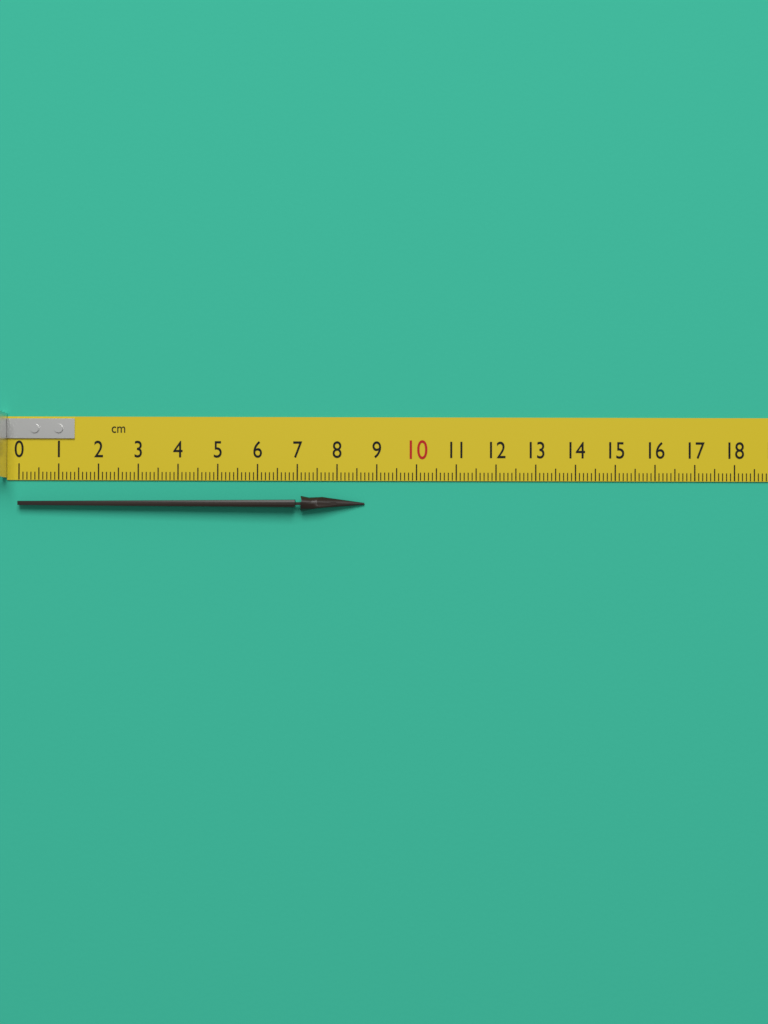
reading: 8.7 cm
